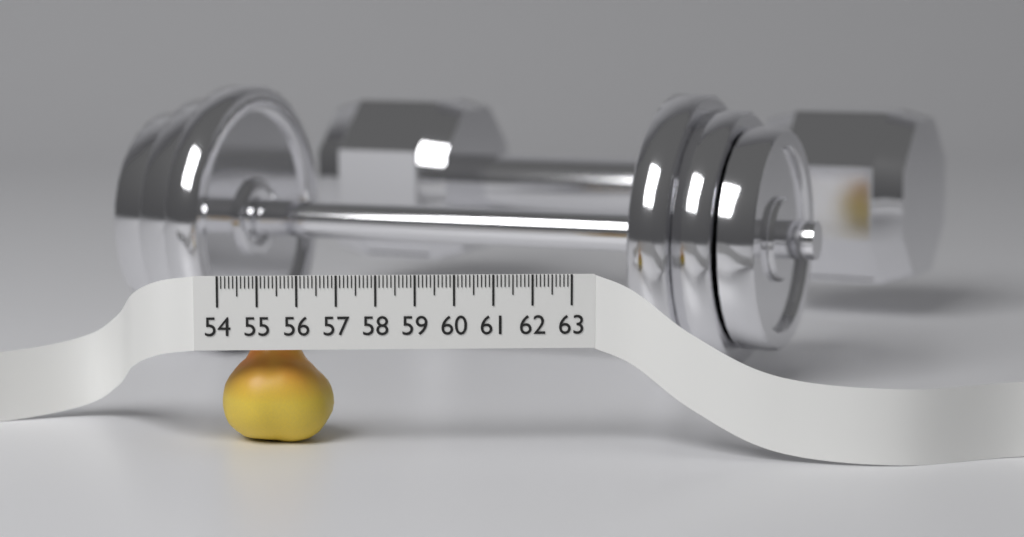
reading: 56.9 (no unit)
